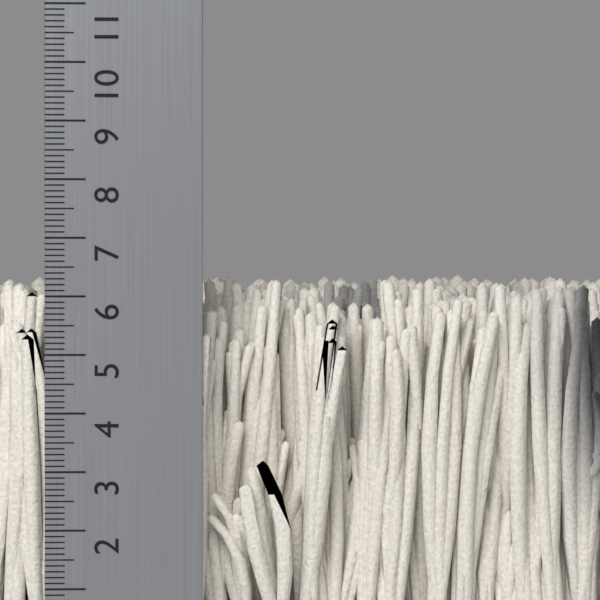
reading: 6.4 cm
